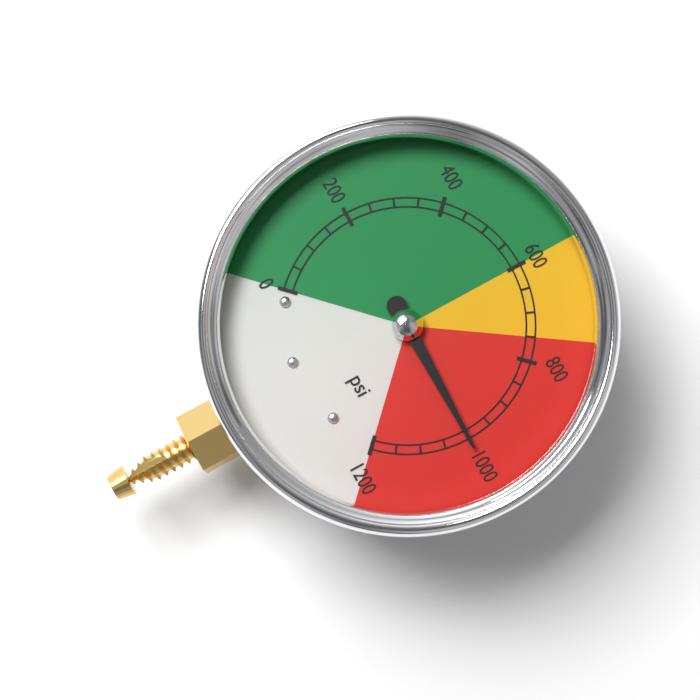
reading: 1000 psi
